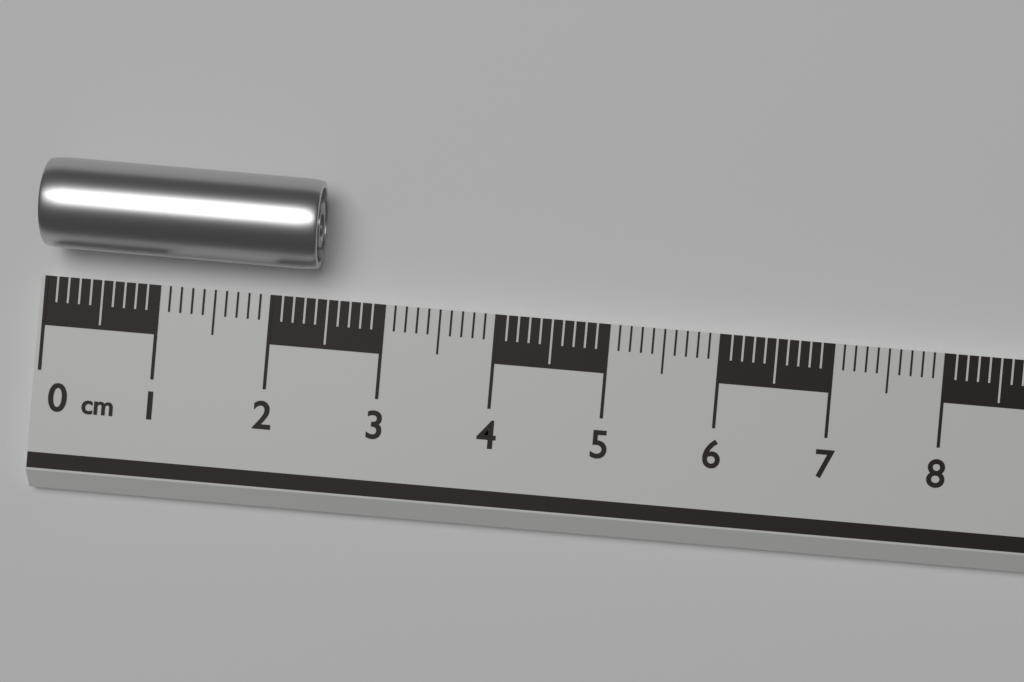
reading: 2.4 cm
